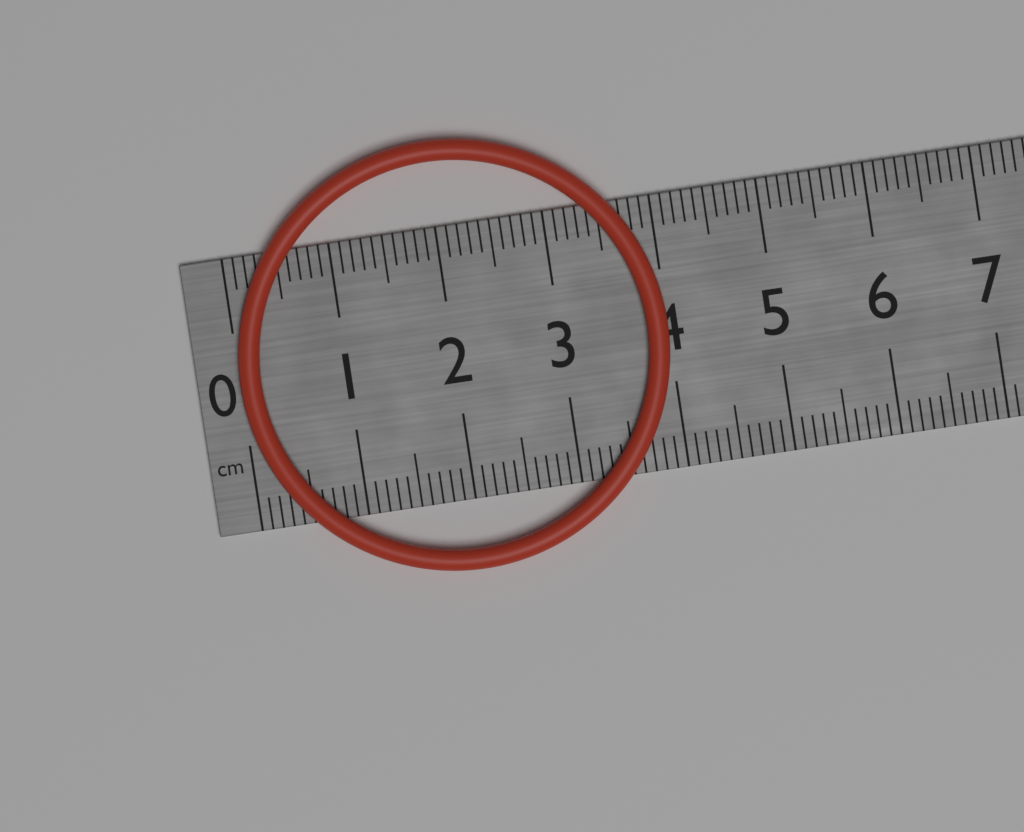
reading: 4.0 cm
